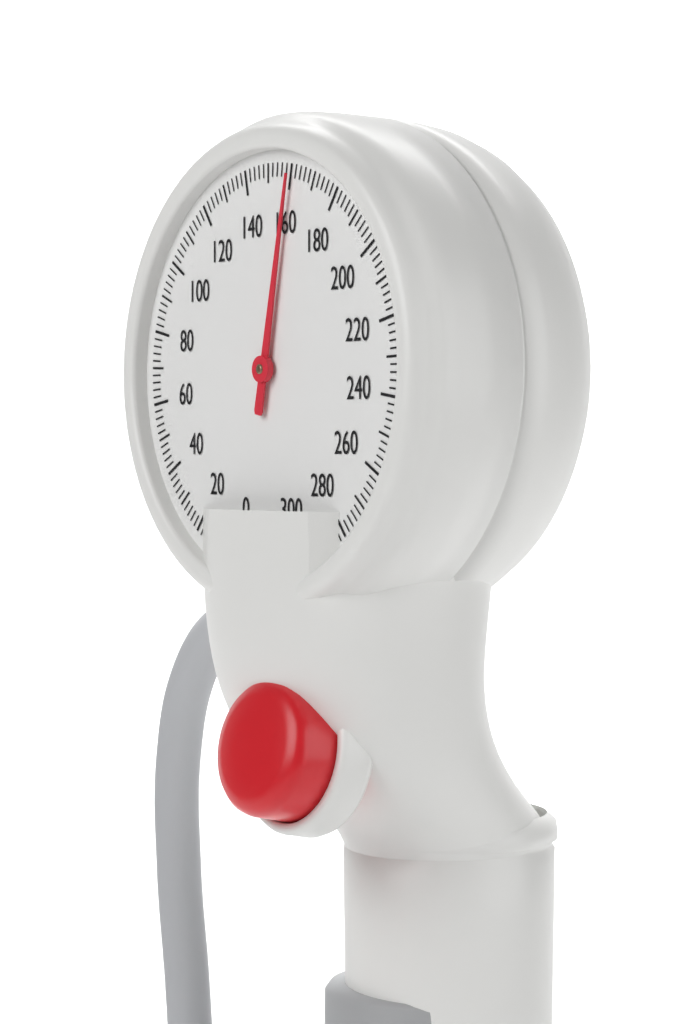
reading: 160 mmHg
